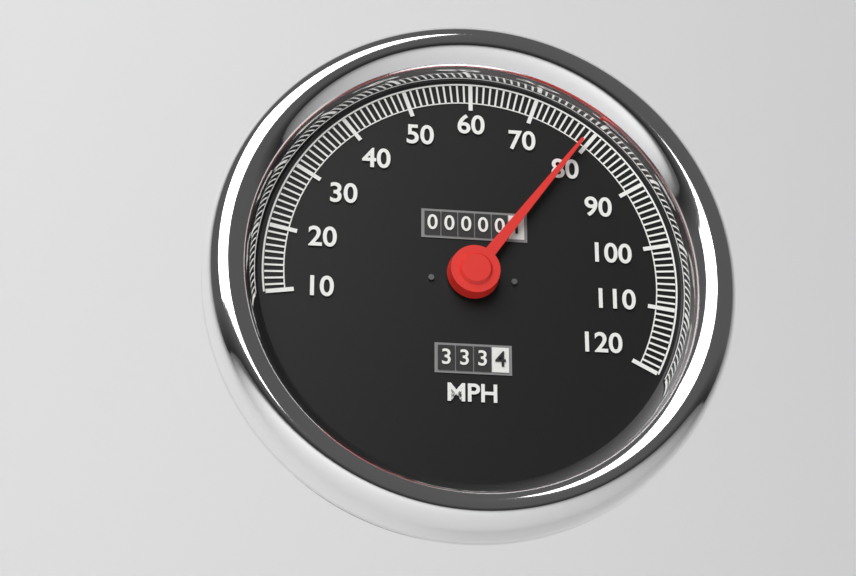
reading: 79 MPH
